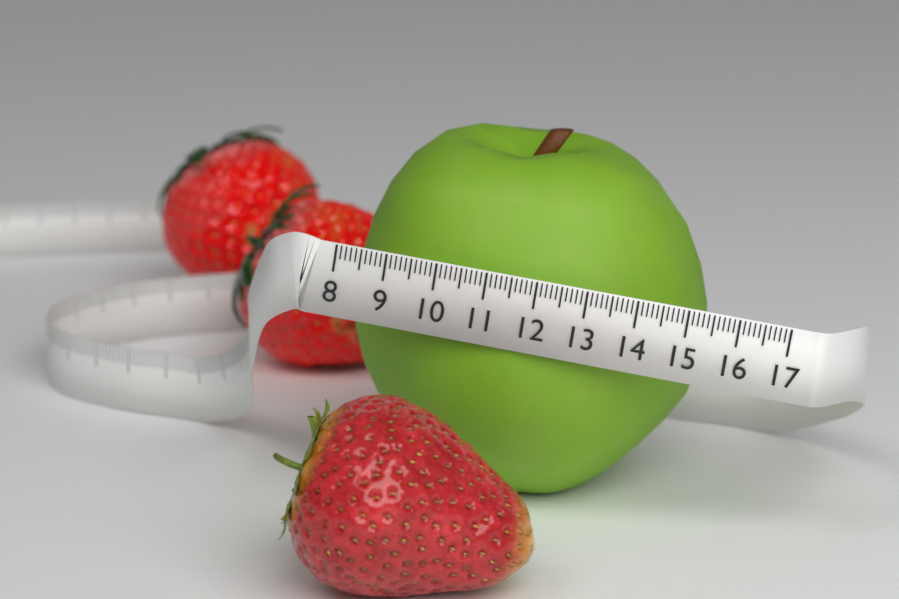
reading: 15.4 (no unit)
